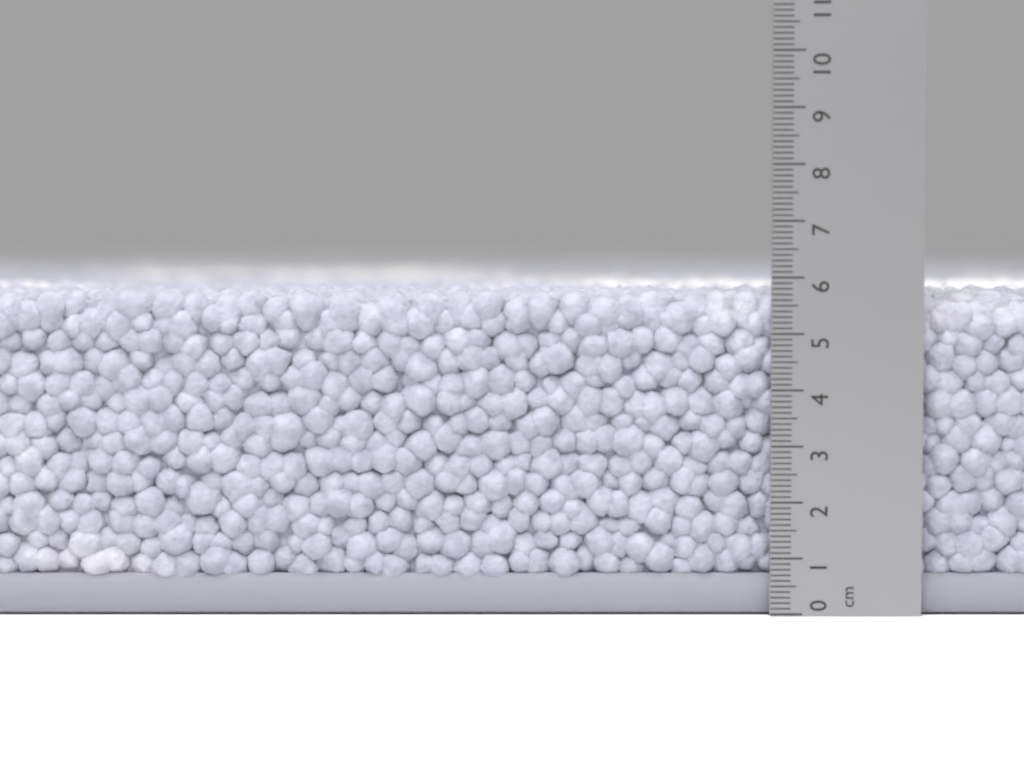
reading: 5.8 cm
